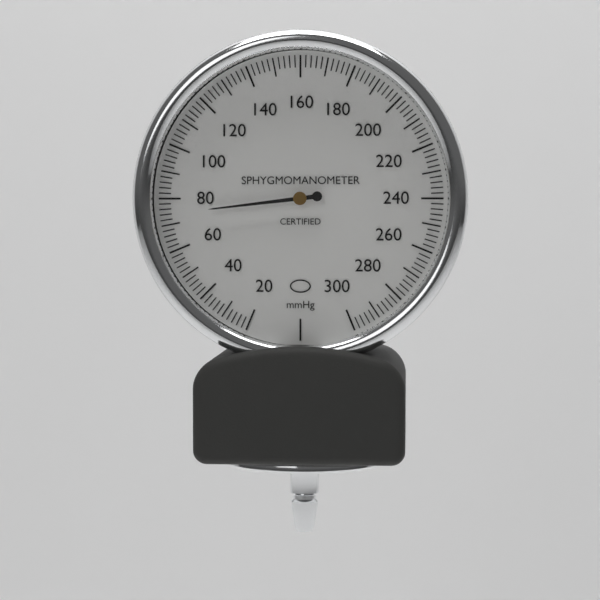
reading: 74 mmHg
